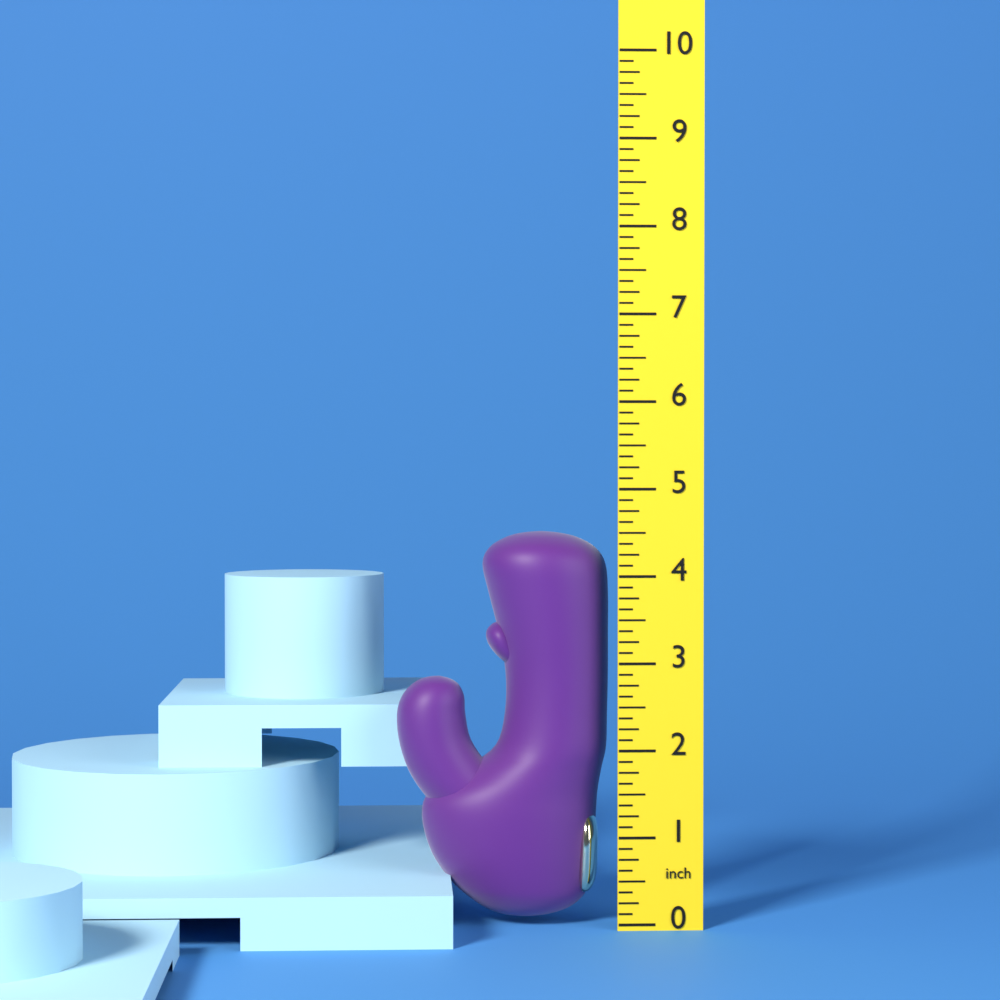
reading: 4.500 inch
